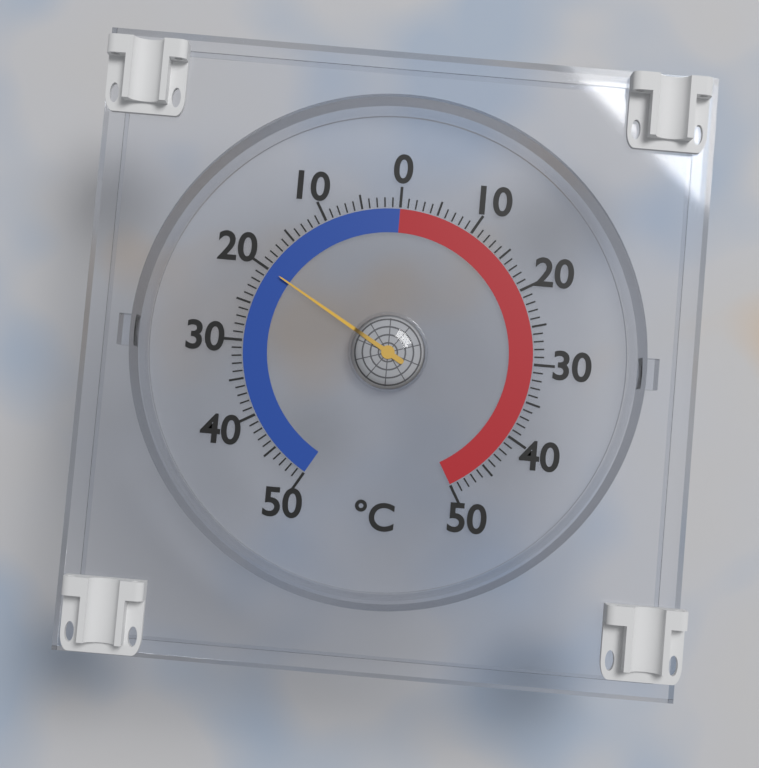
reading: -20 °C
